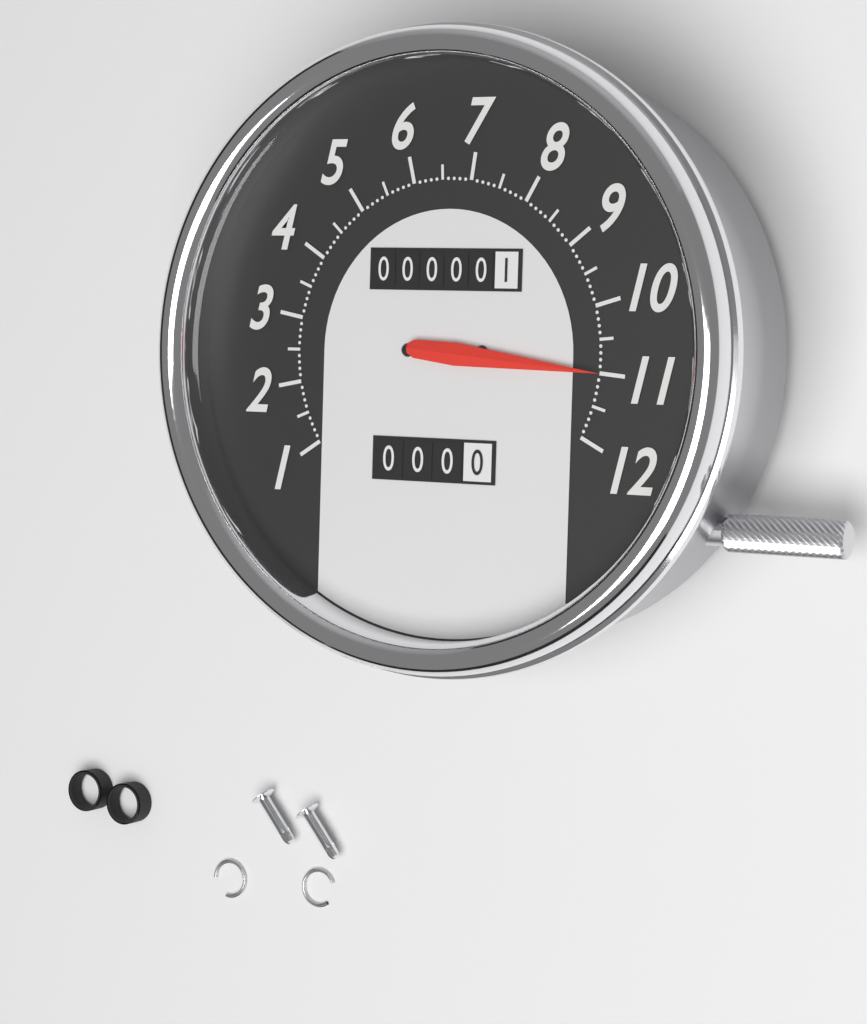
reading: 11.0 (no unit)
